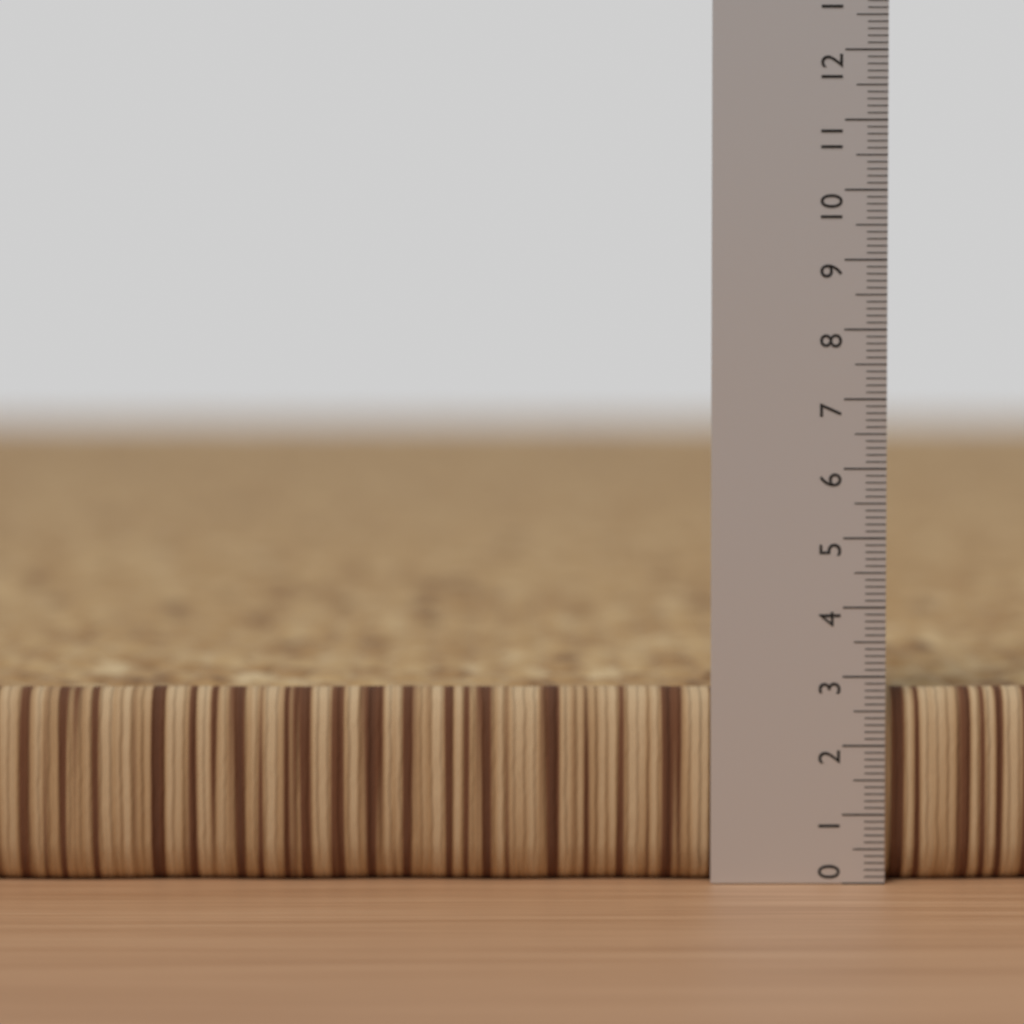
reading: 2.8 (no unit)
